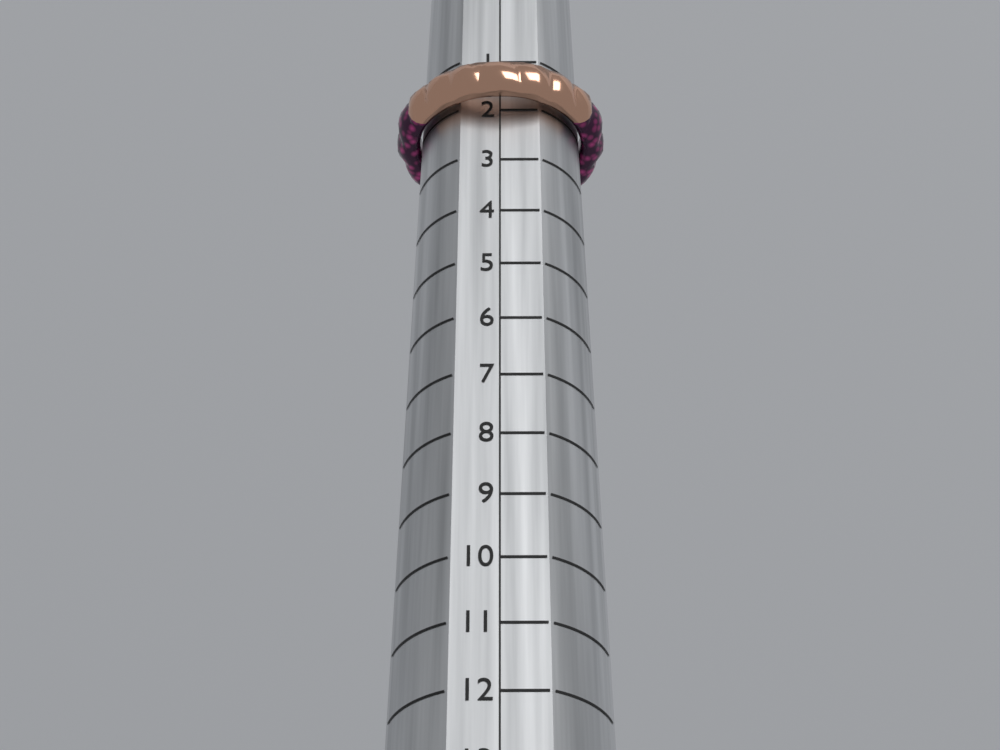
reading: 2 (no unit)
